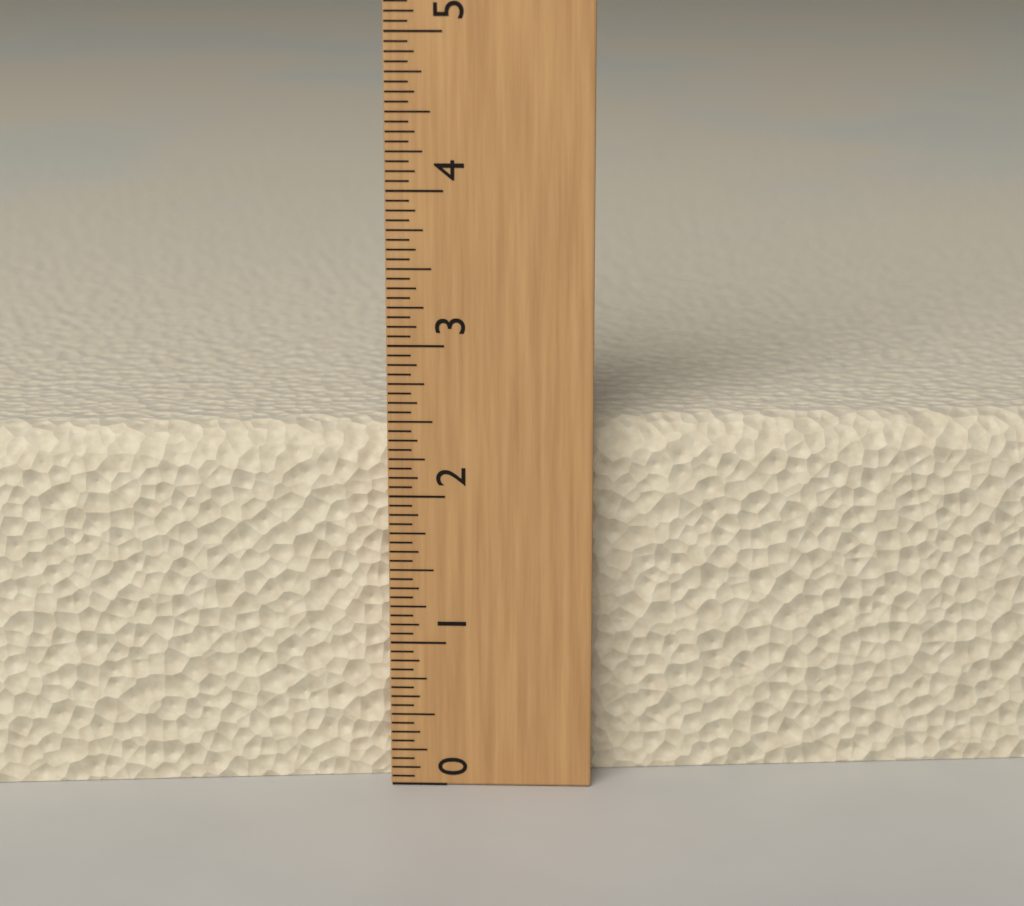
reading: 2.4375 (no unit)
